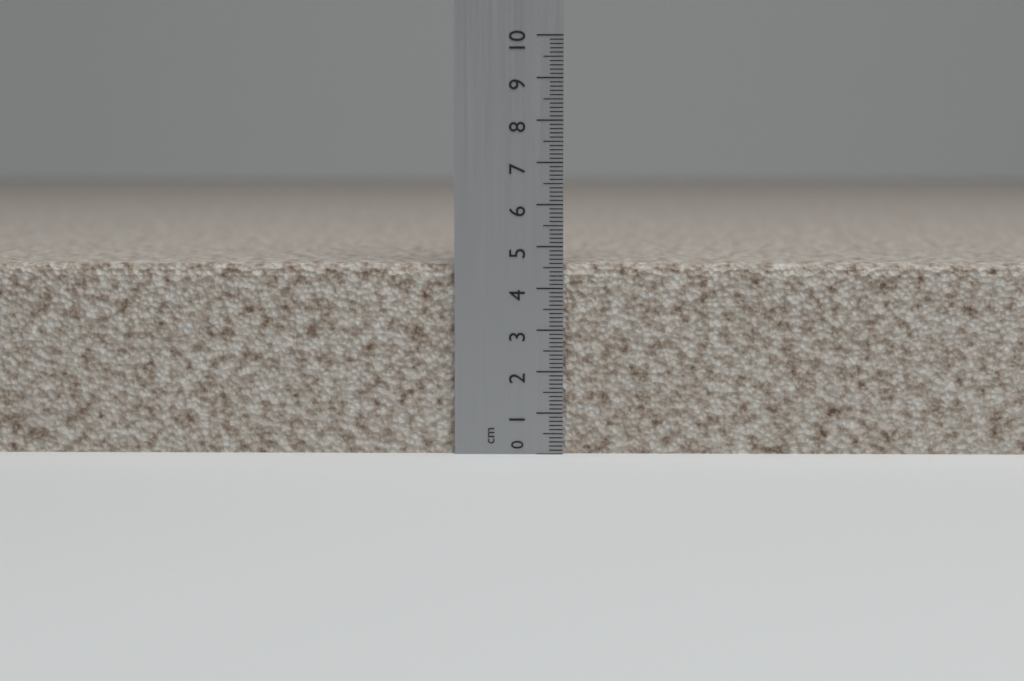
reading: 4.6 cm
